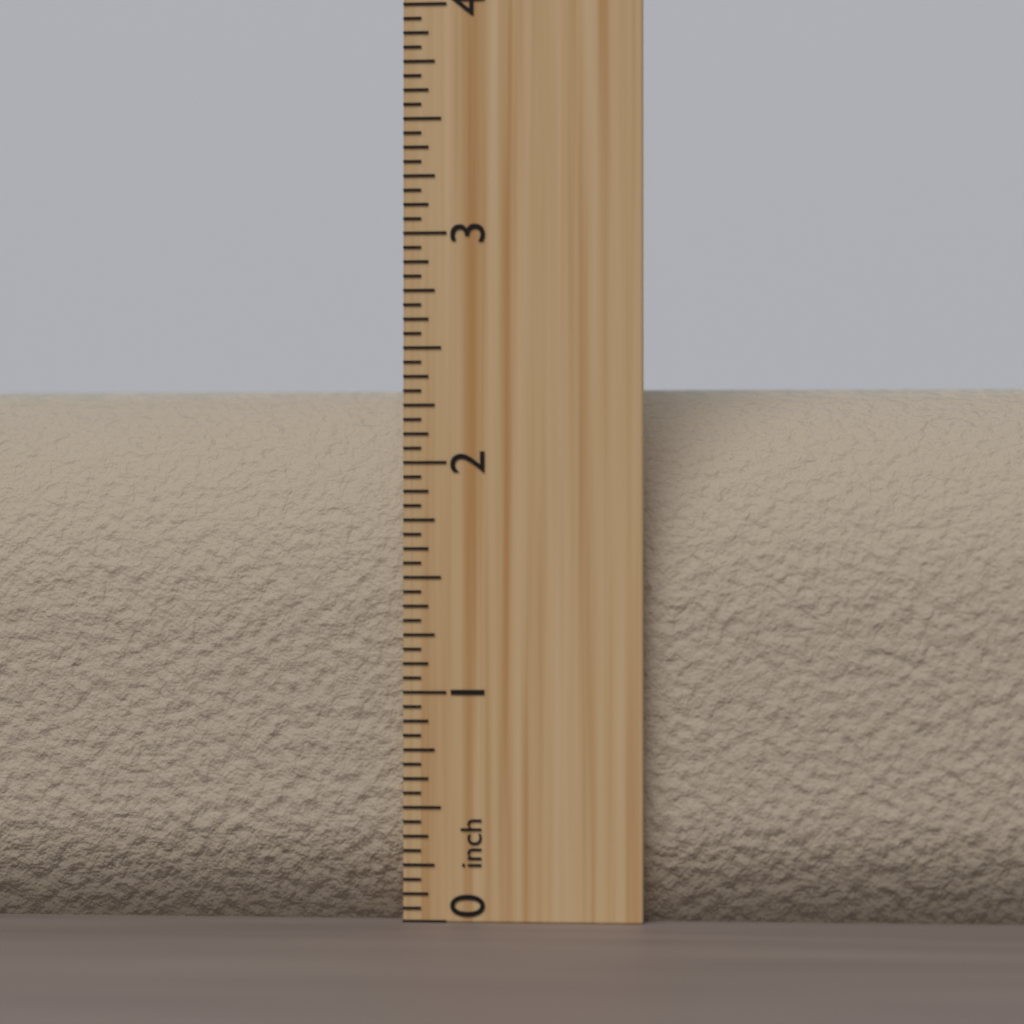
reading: 2.3750 inch
